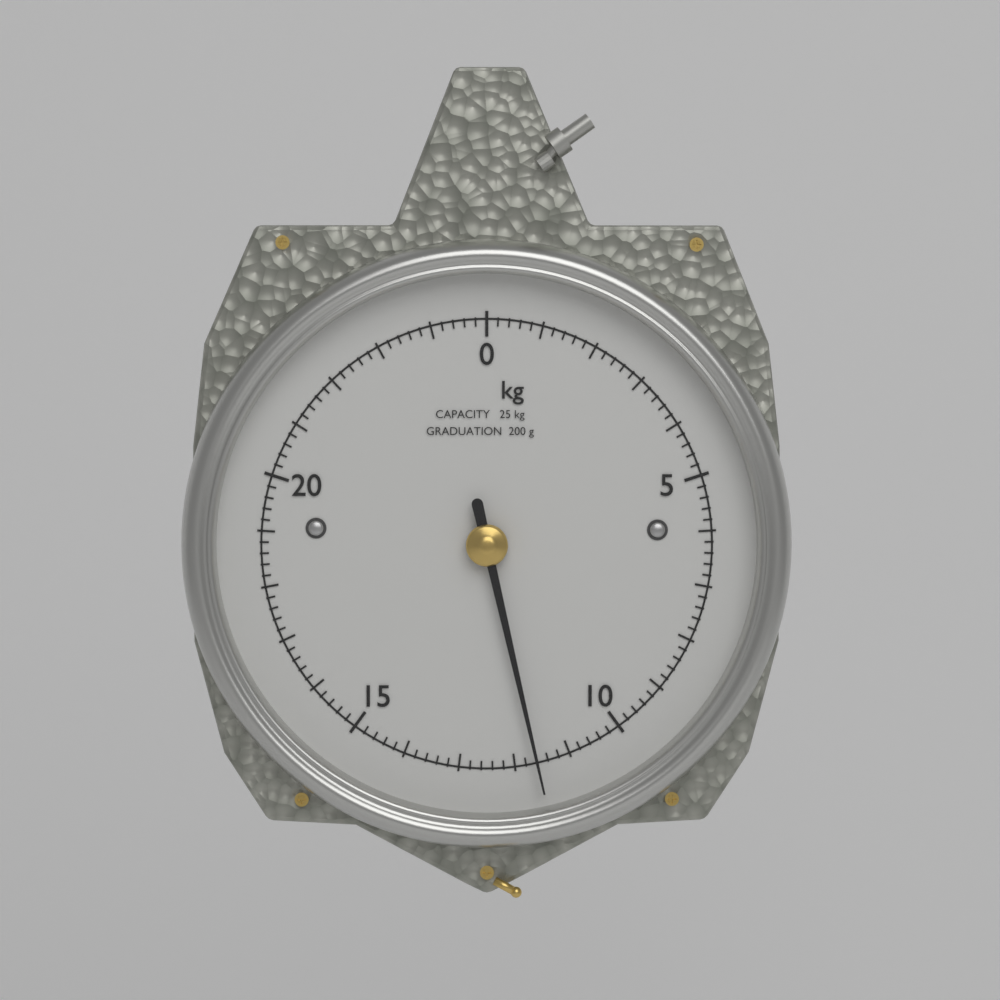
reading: 11.6 kg
